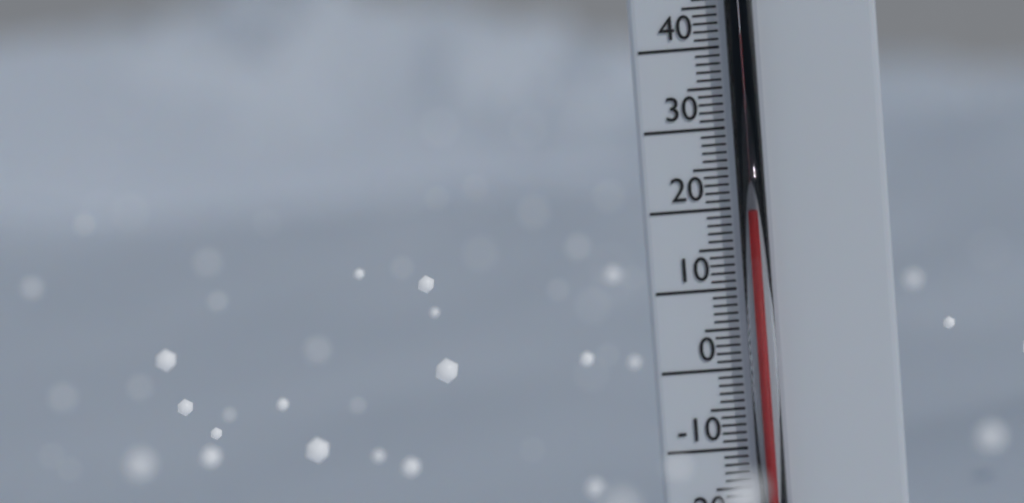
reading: 19 °C
